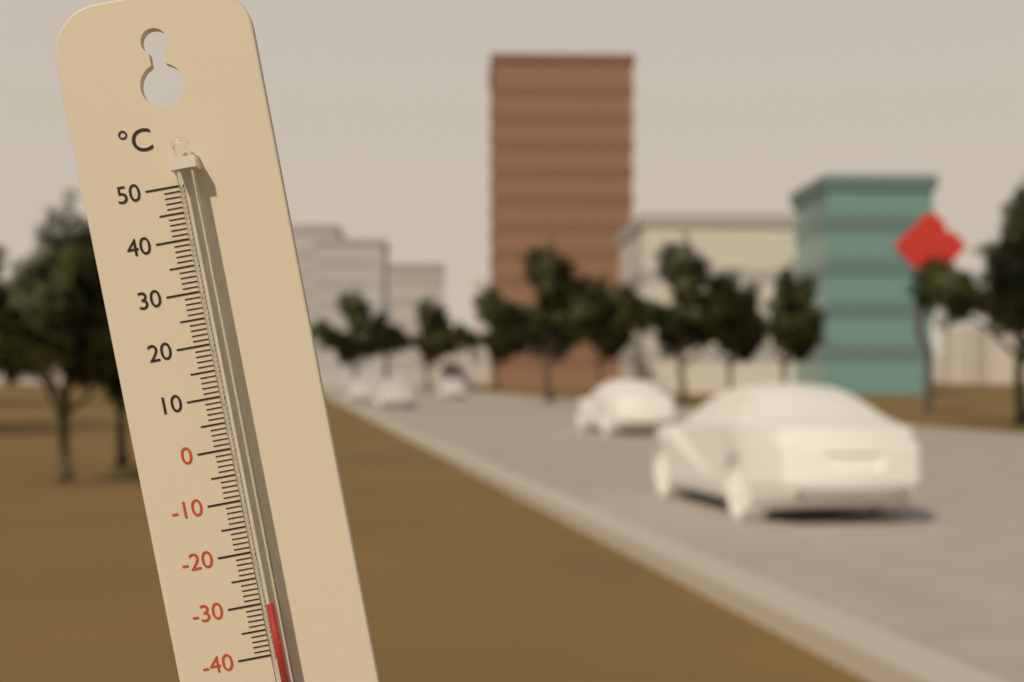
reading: -30 °C
